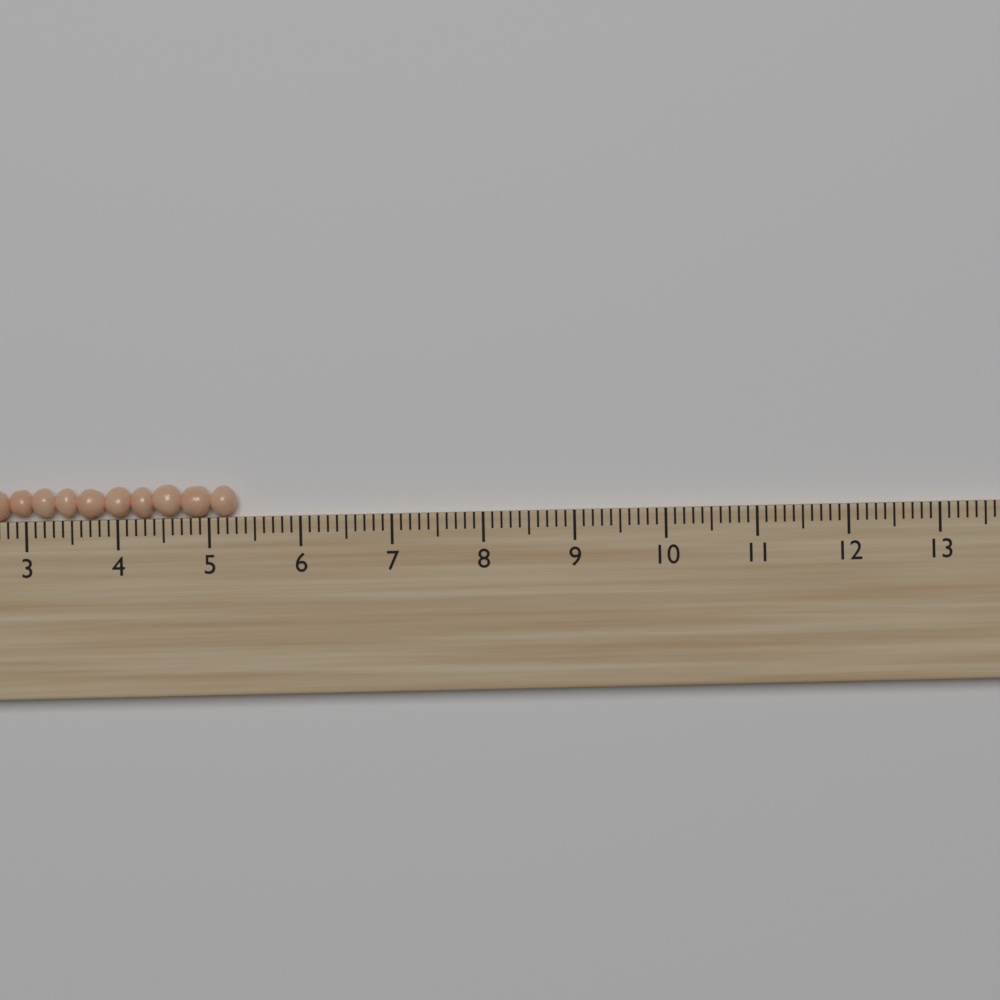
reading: 5.3 (no unit)
